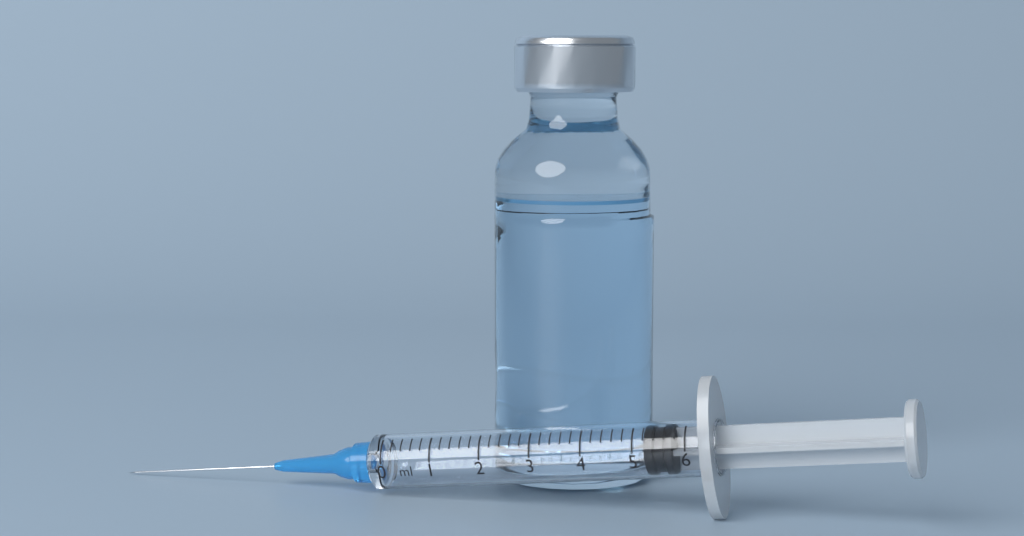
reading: 5.2 ml
